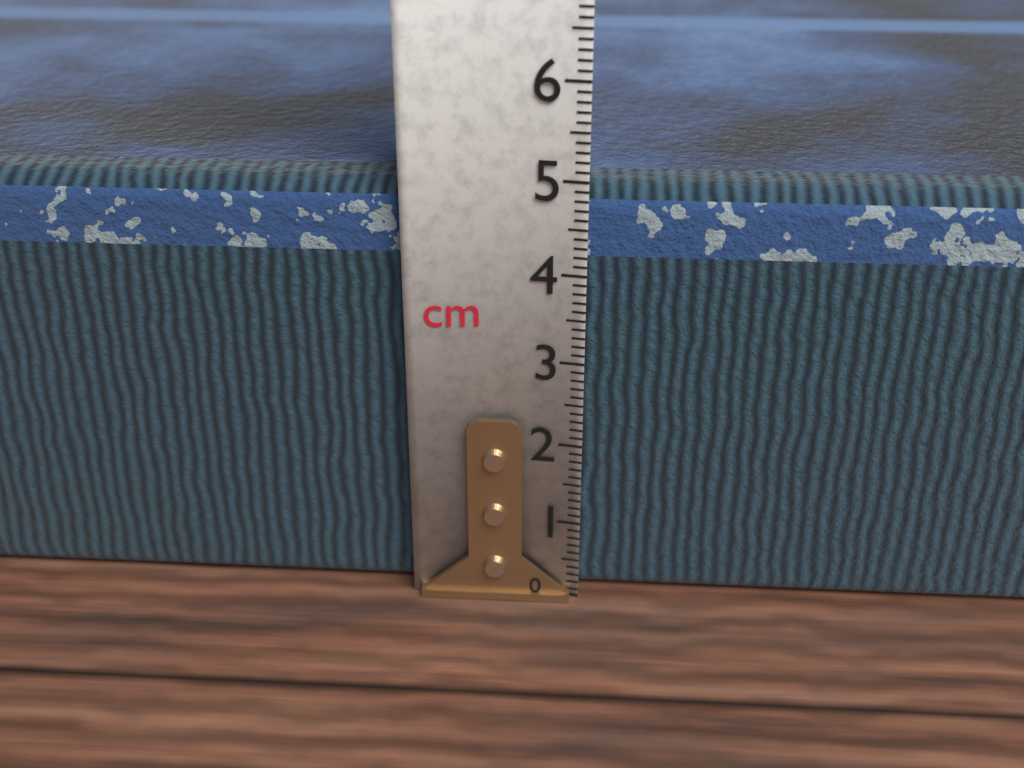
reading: 4.9 cm
